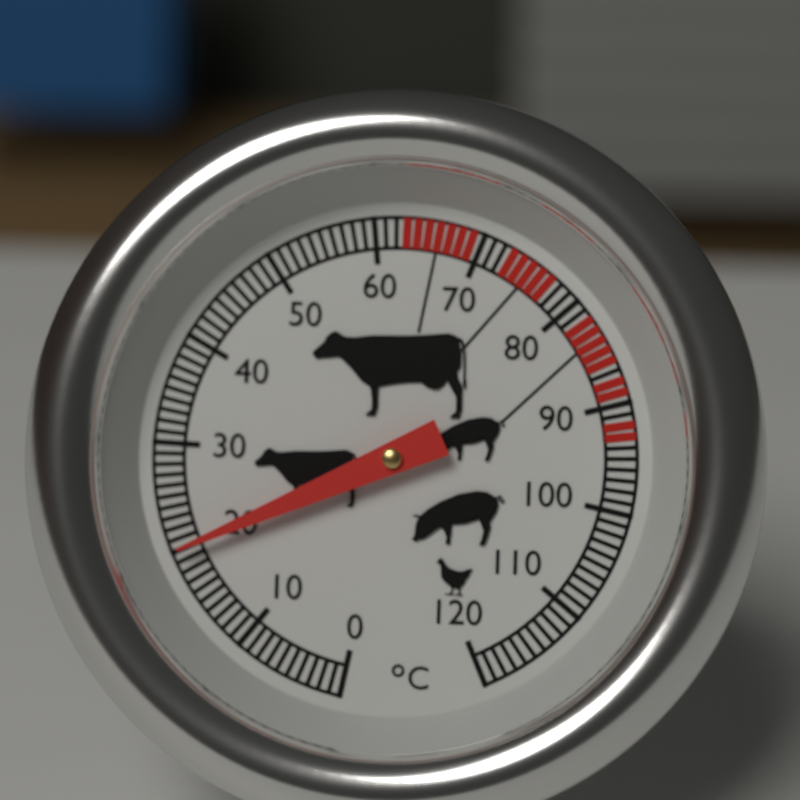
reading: 20 °C
